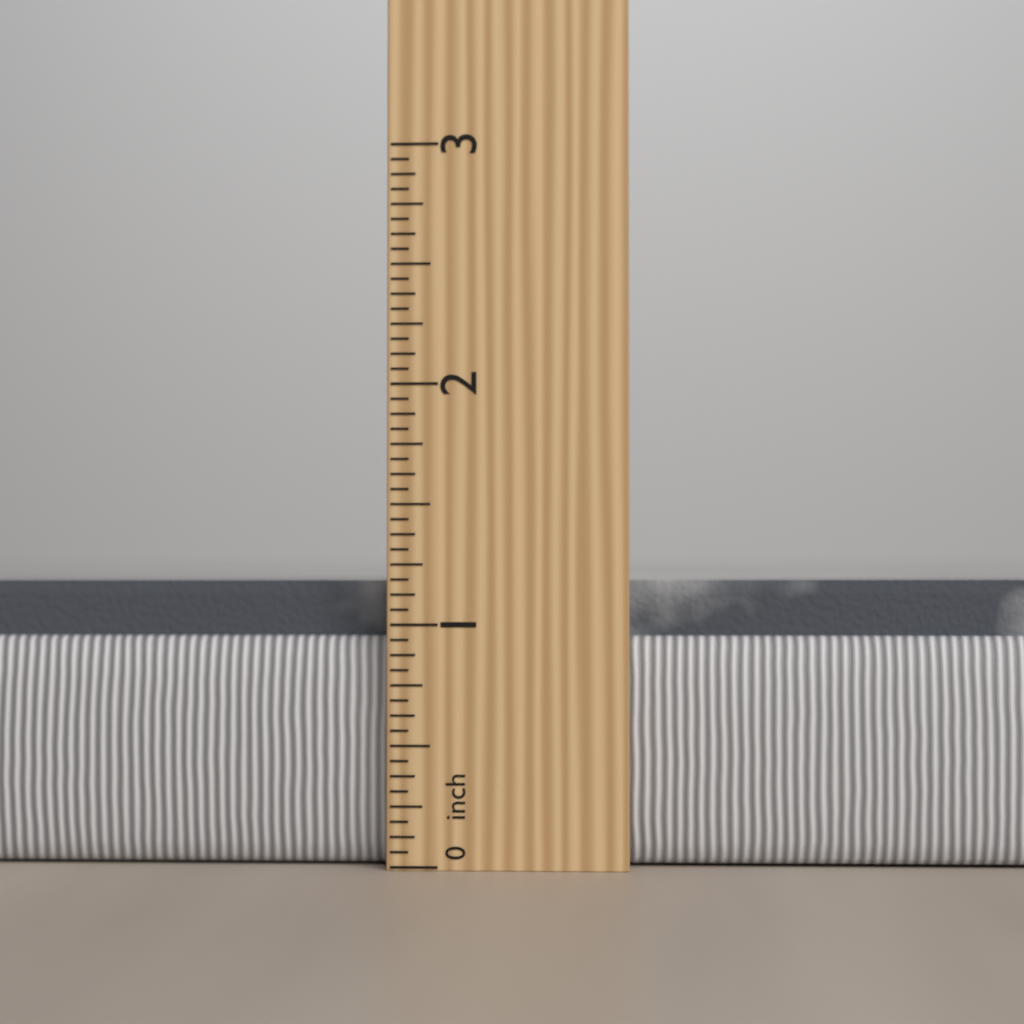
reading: 1.1875 in
